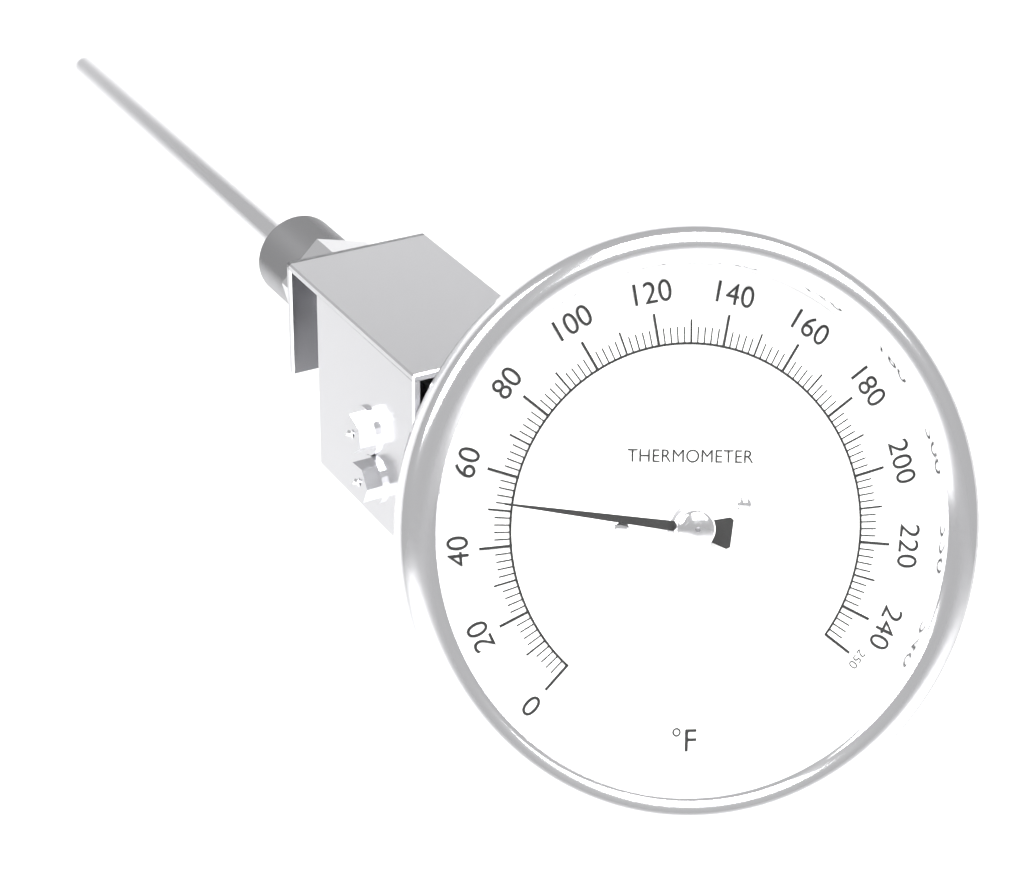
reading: 52 °F
